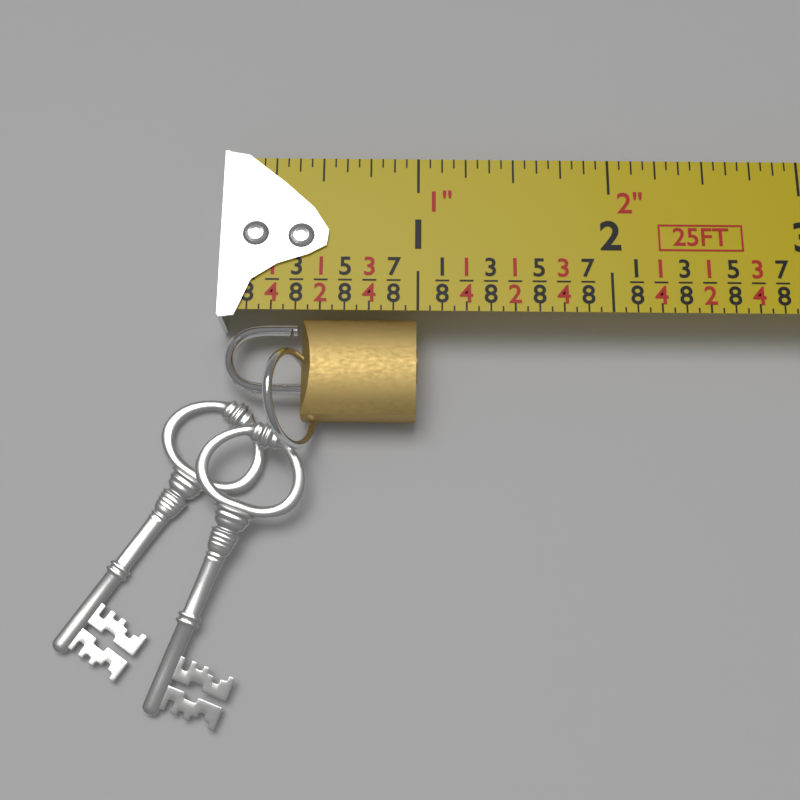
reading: 1.0000 in
